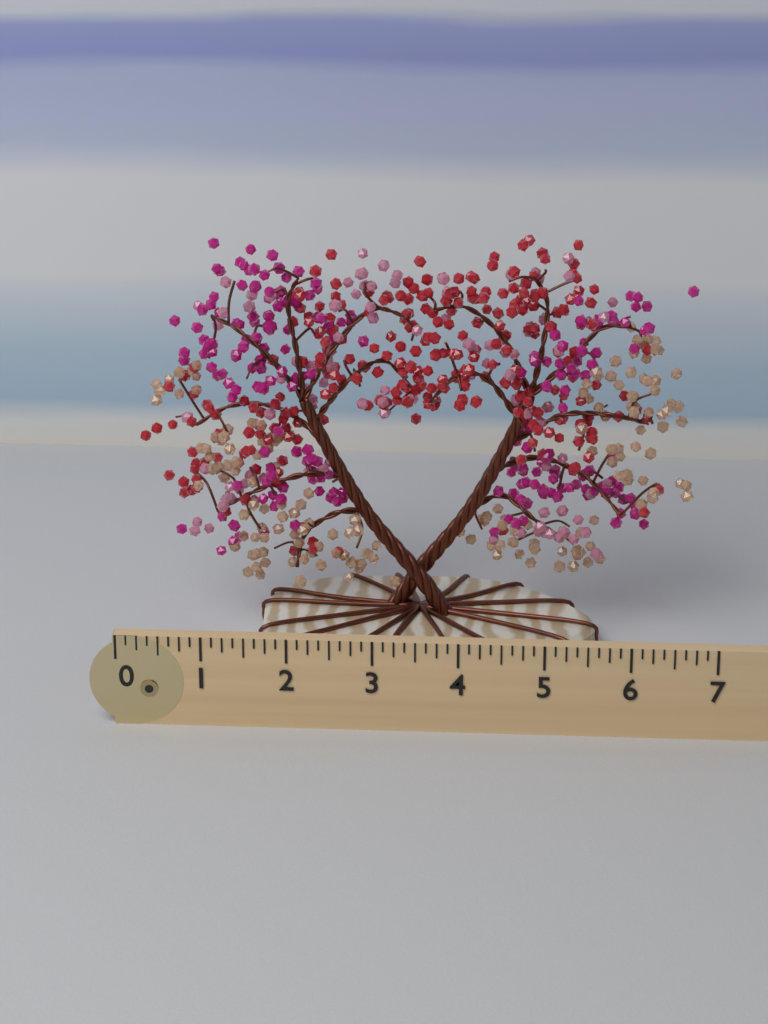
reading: 6.750 (no unit)
